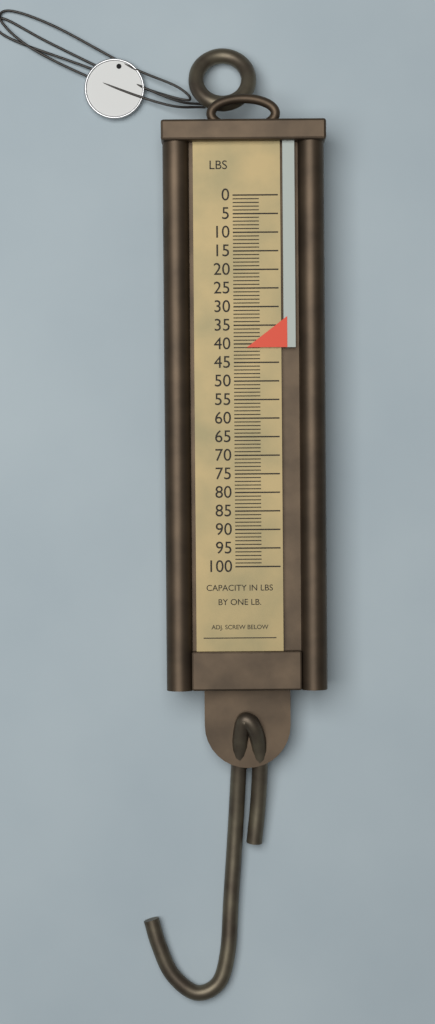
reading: 41 lb
